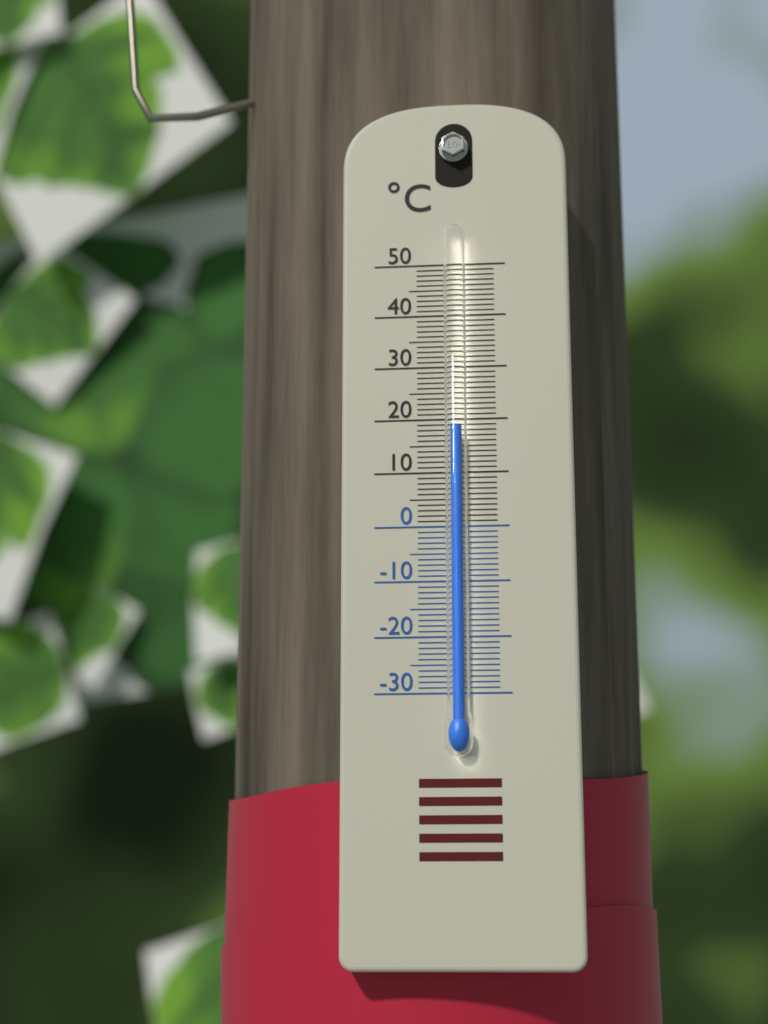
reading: 18 °C
